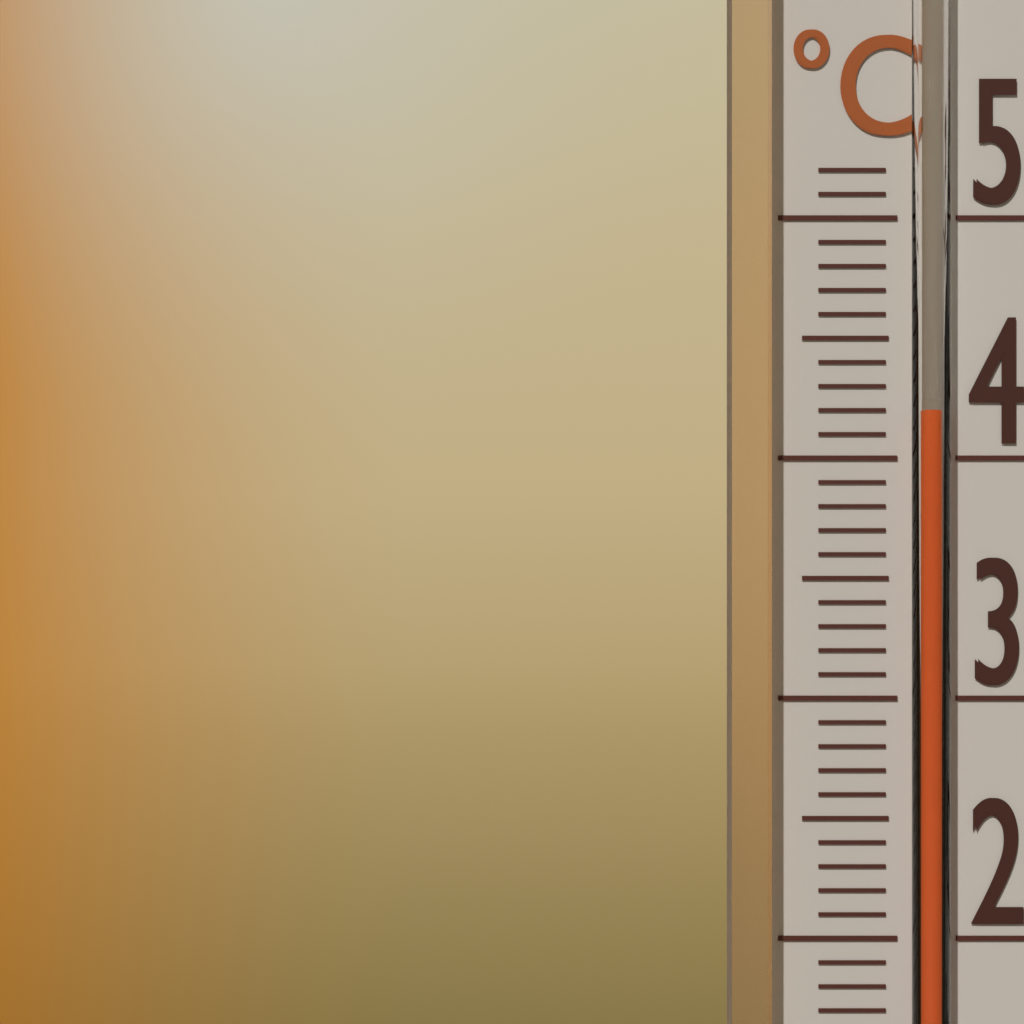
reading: 42 °C
